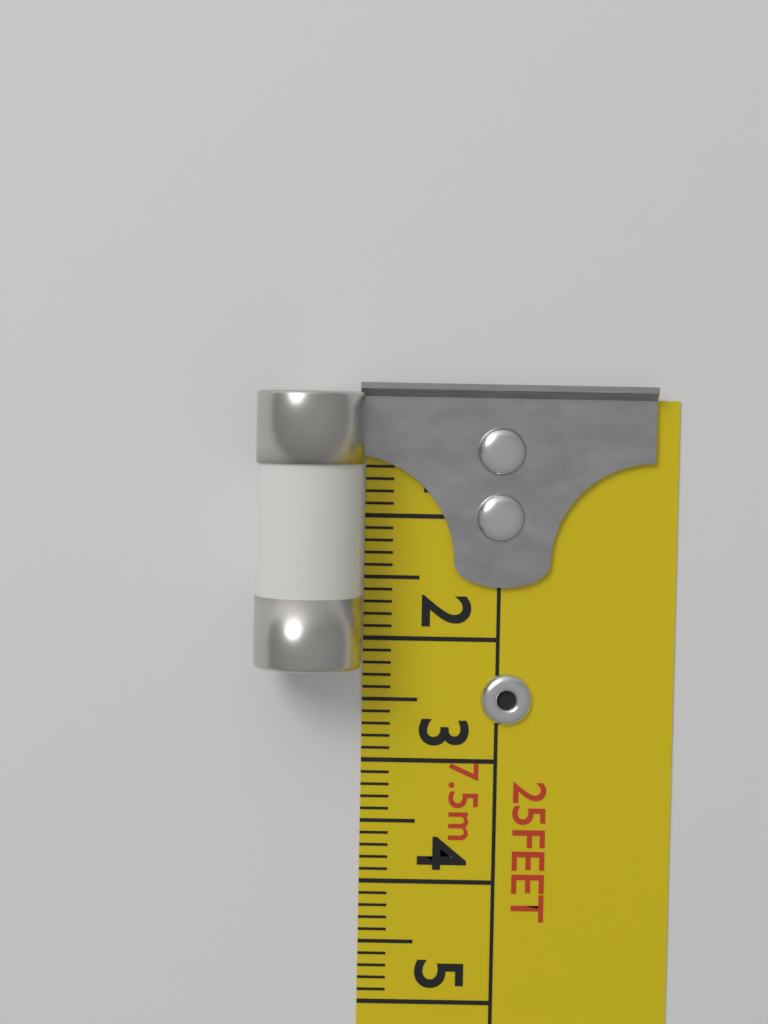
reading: 2.2 cm
